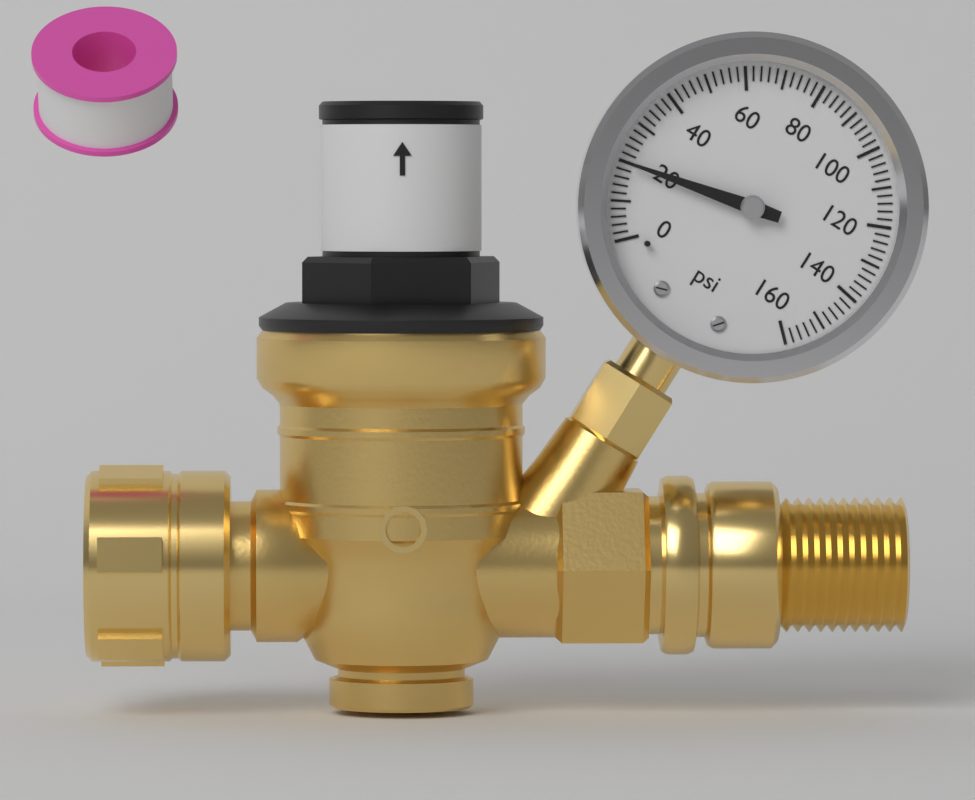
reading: 20 psi
